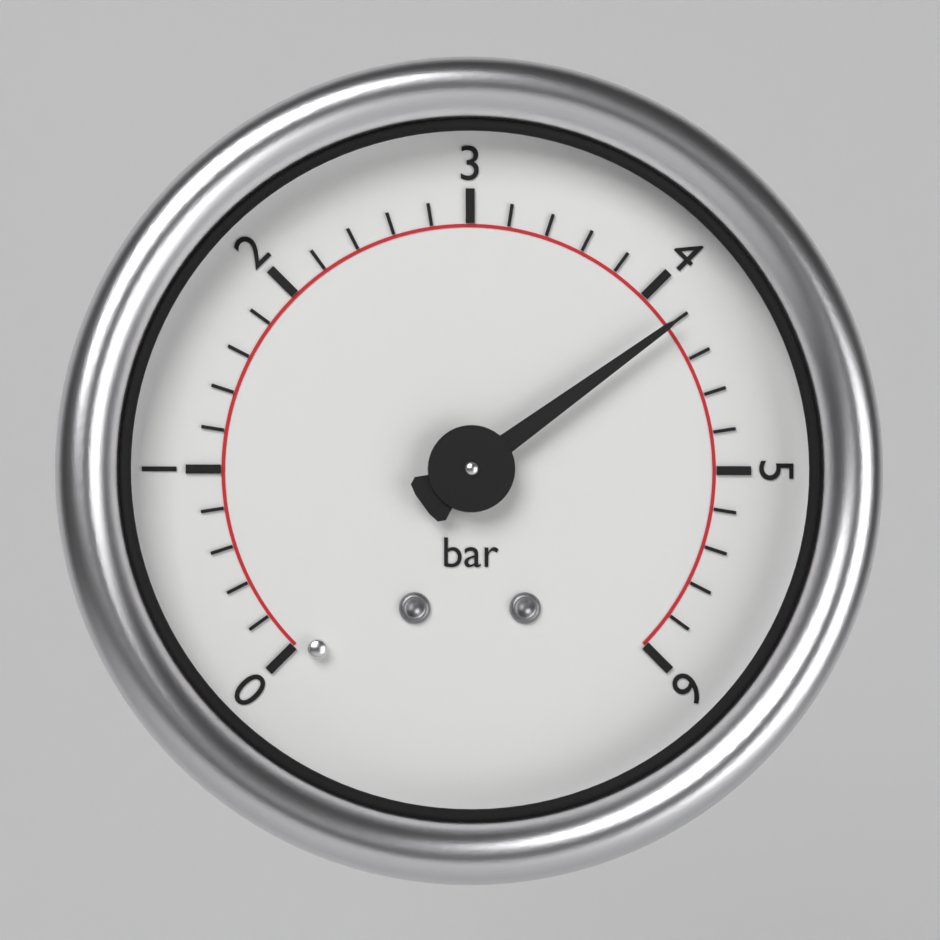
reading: 4.2 bar
